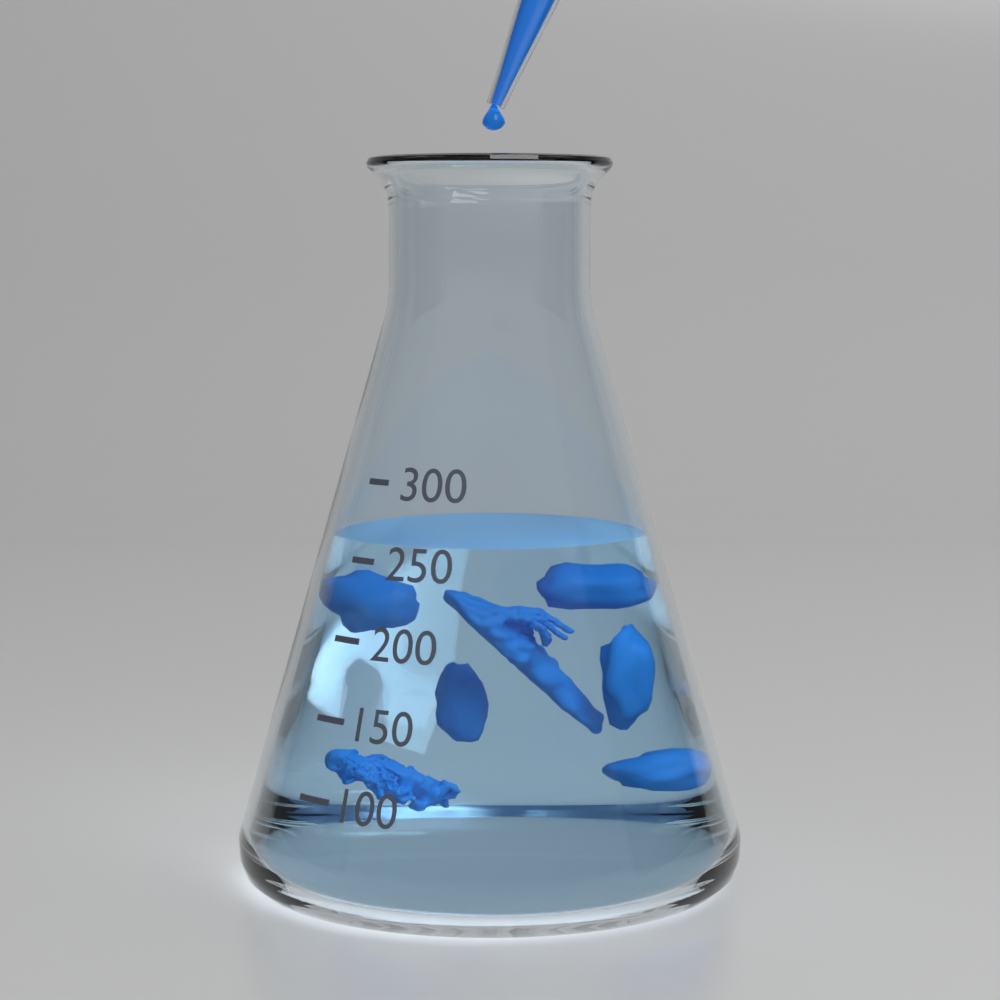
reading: 260 (no unit)
